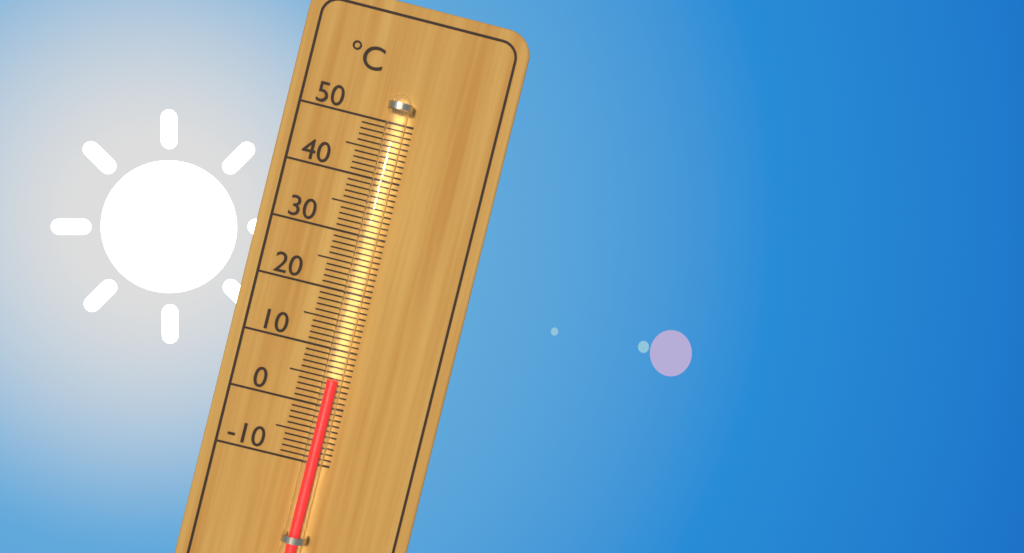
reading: 5 °C
